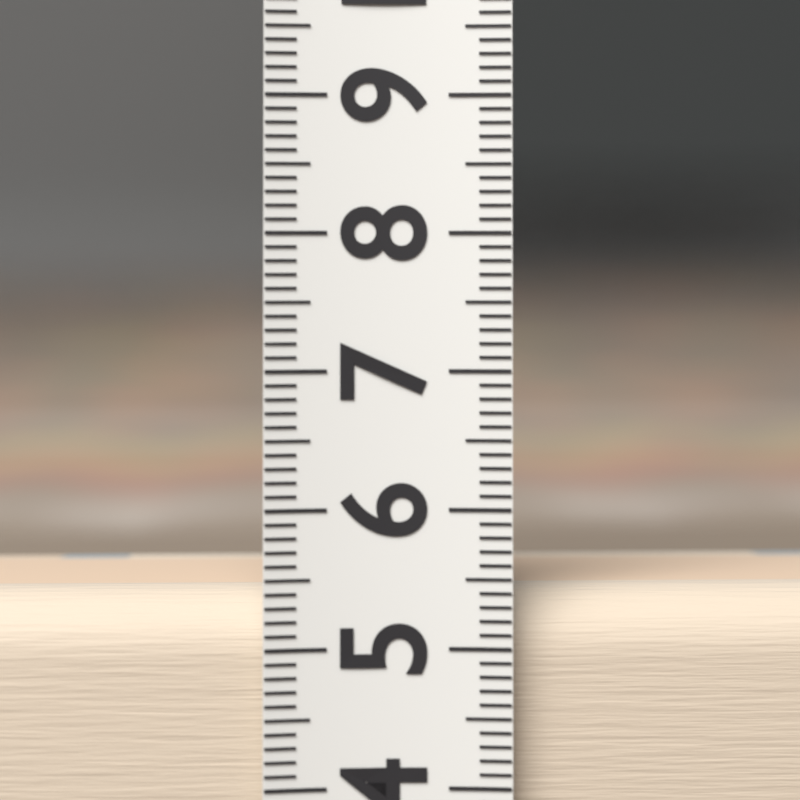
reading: 5.4 (no unit)
